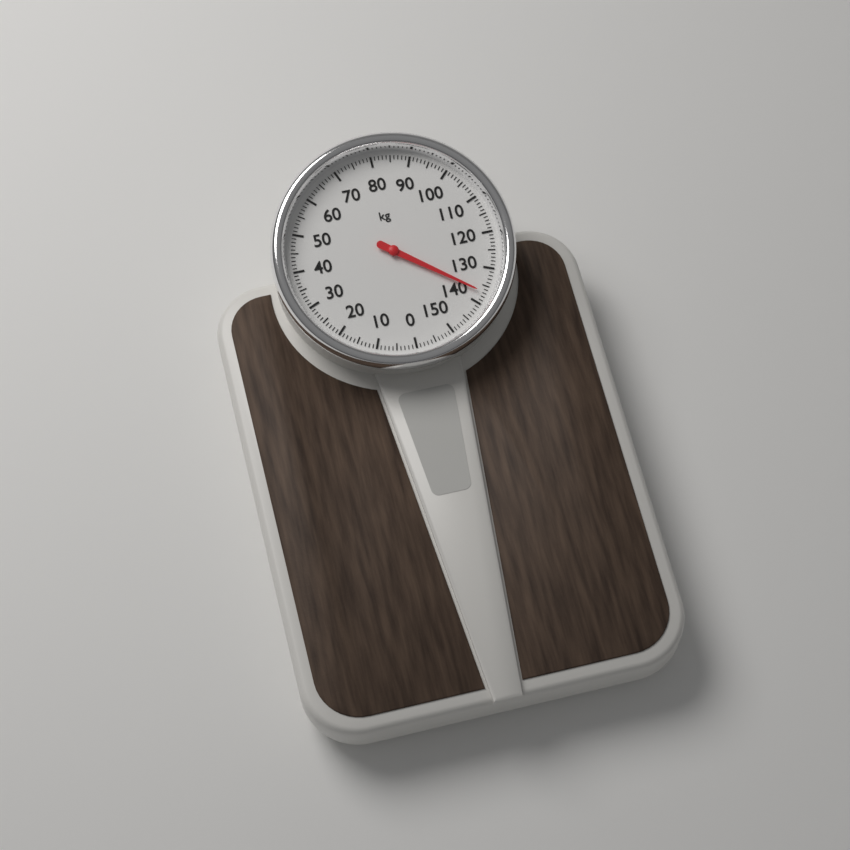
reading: 137 kg
